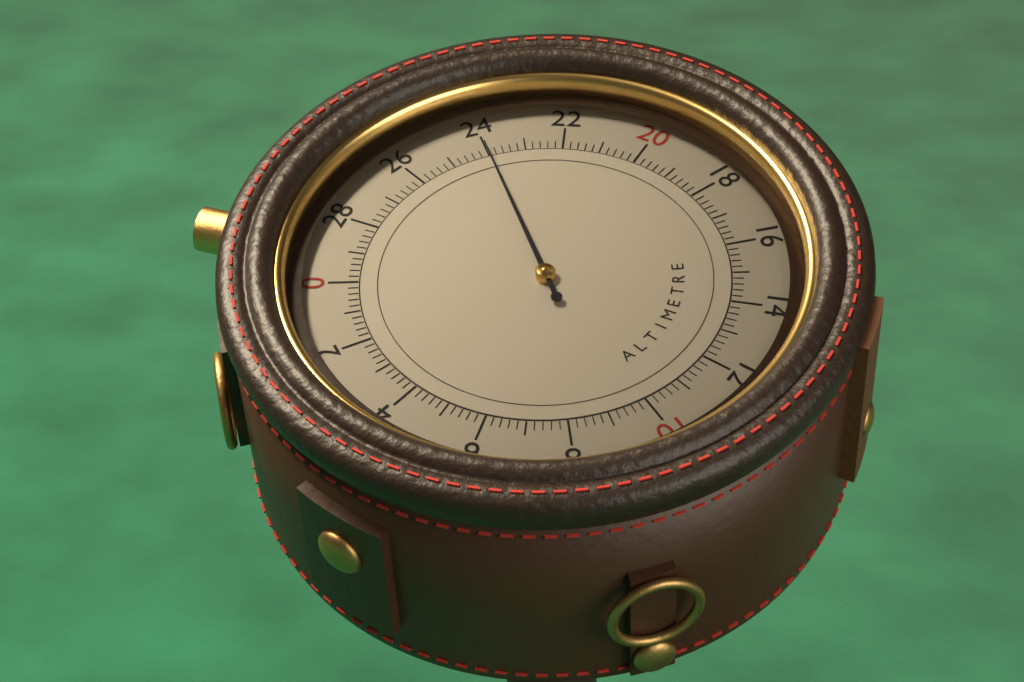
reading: 24.0 (no unit)
